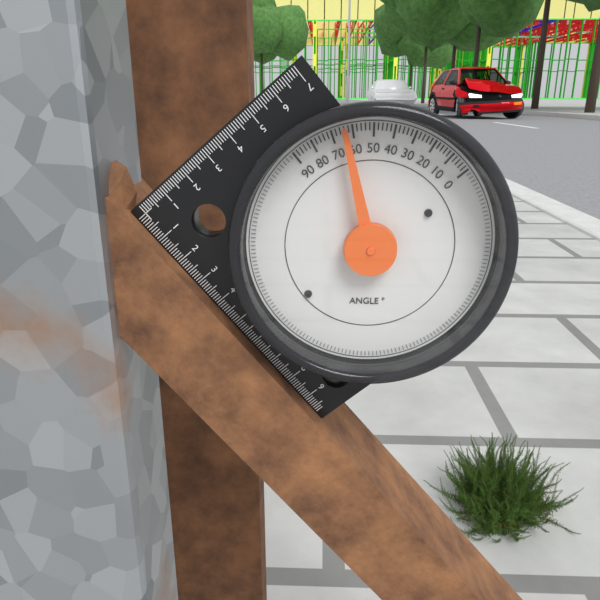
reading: 64 °
